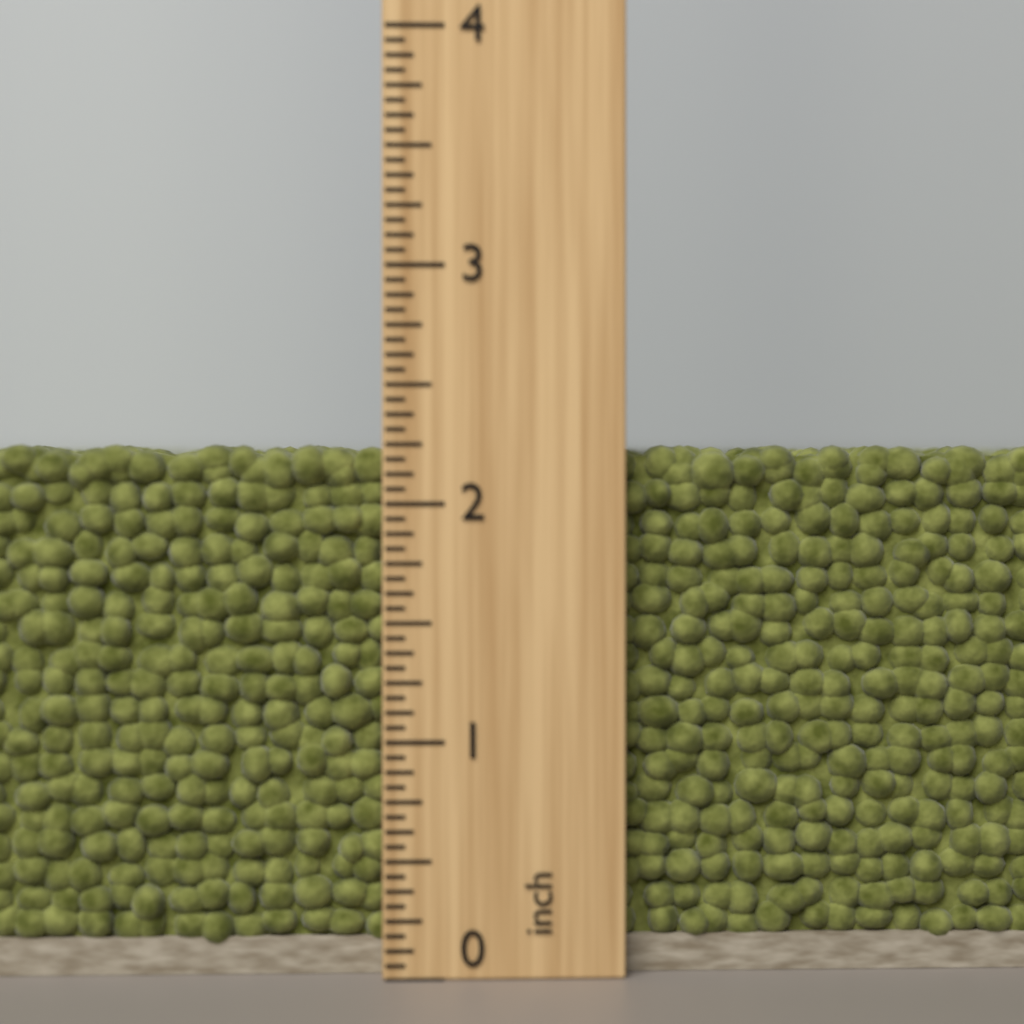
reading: 2.2500 inch
